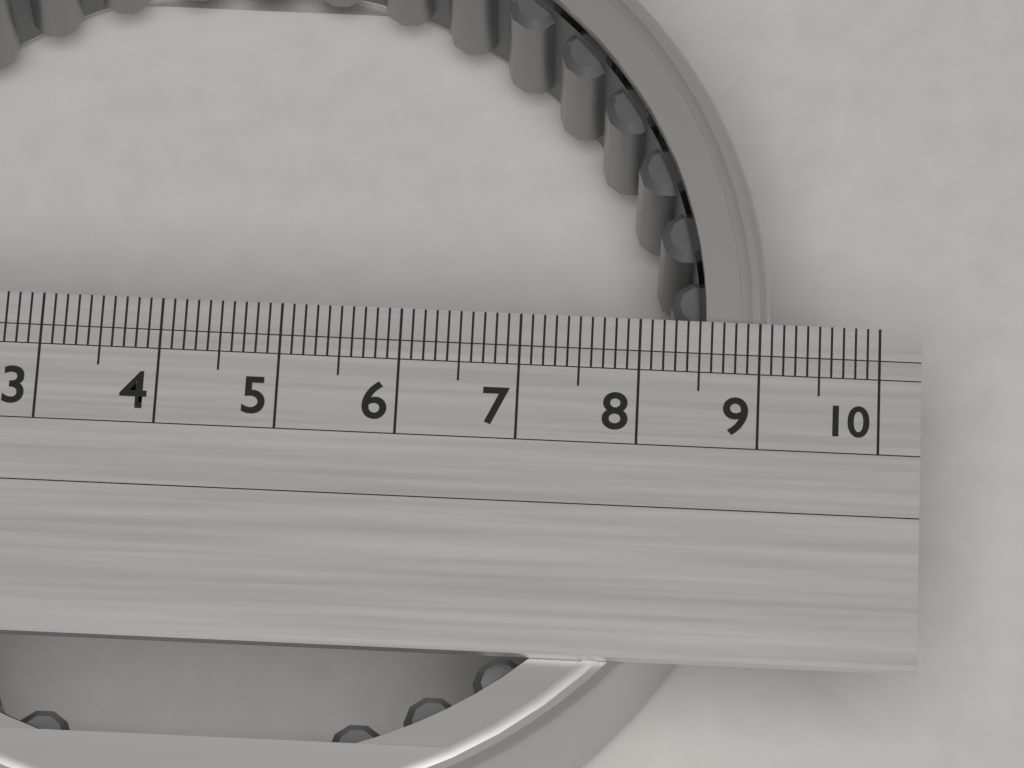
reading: 9.1 (no unit)
